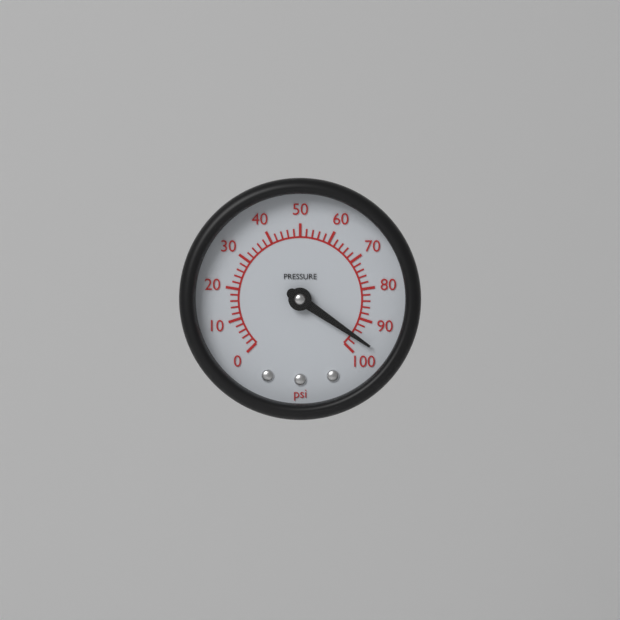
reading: 96 psi
